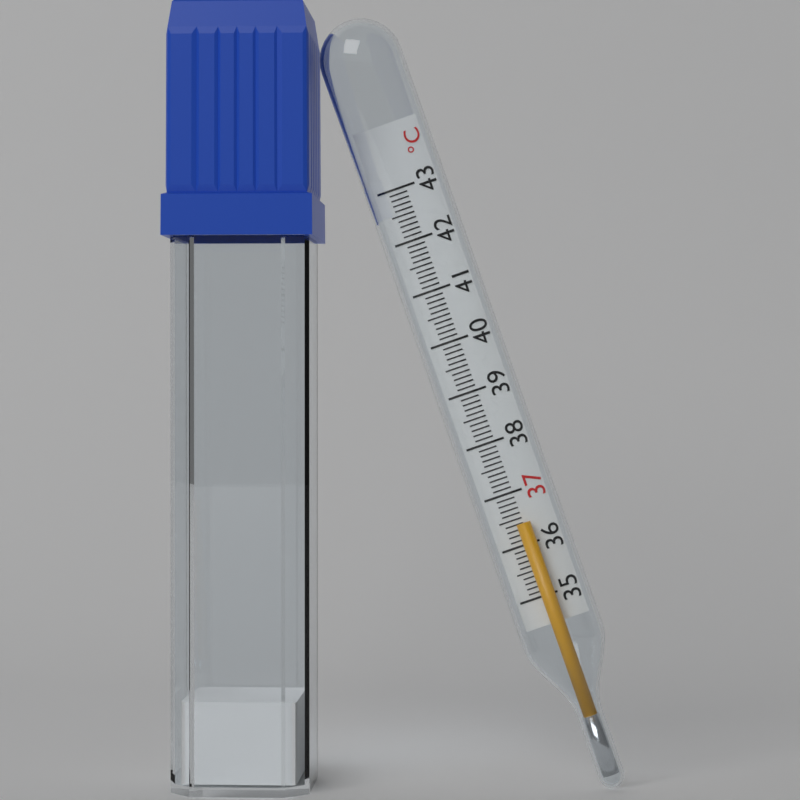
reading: 36.4 °C
